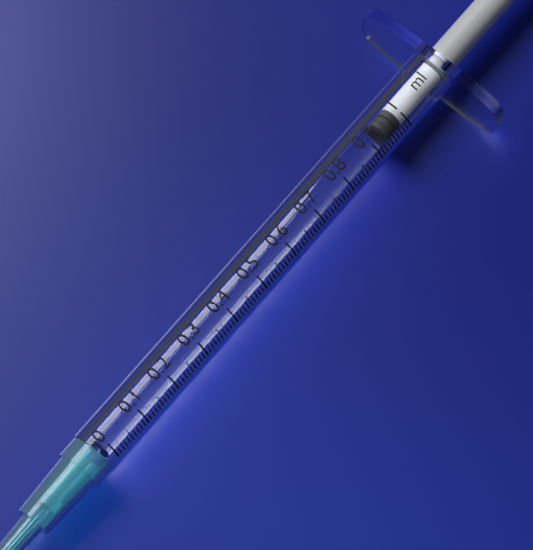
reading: 0.94 ml
